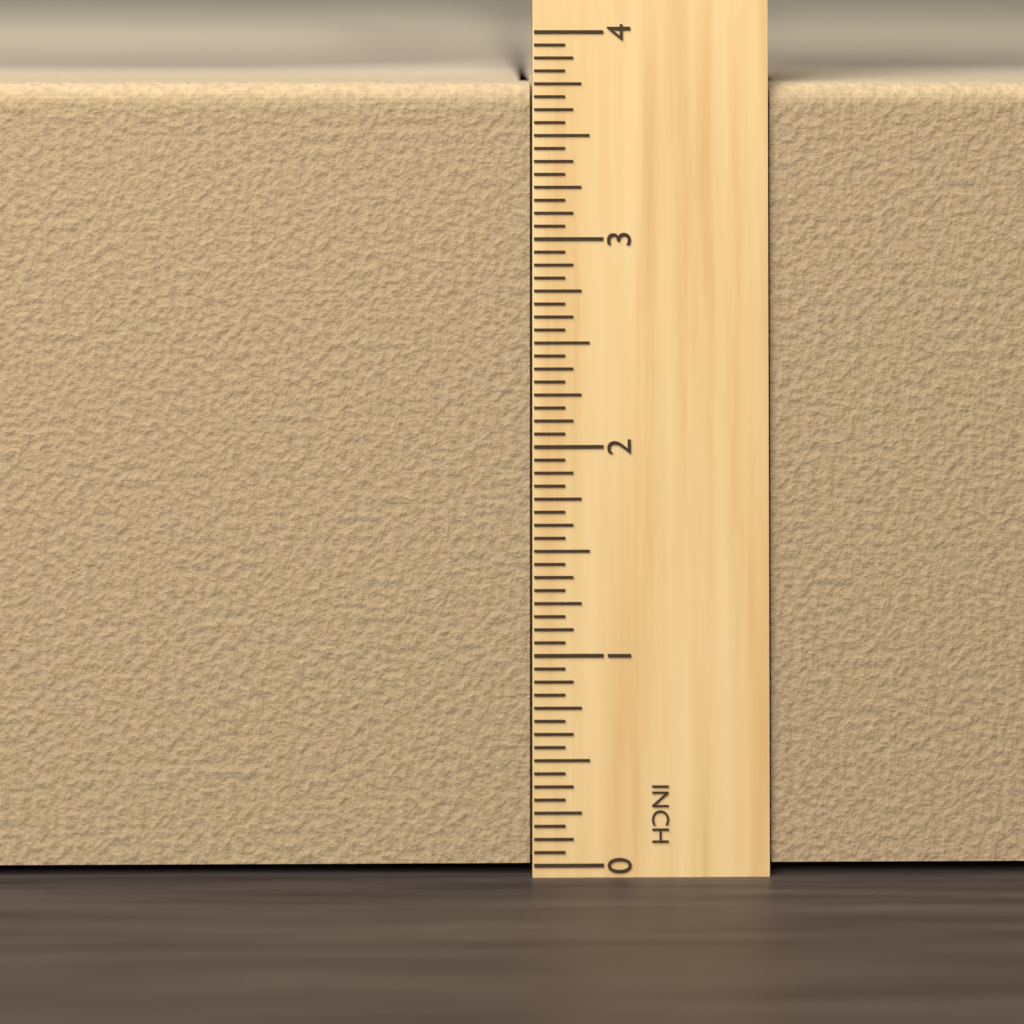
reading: 3.7500 in
